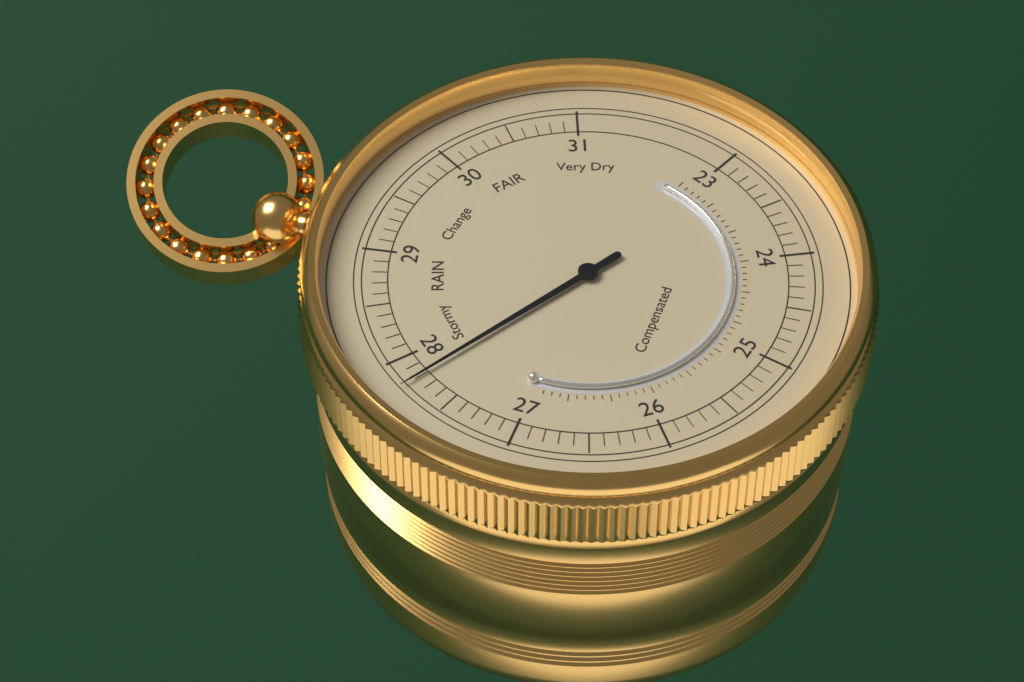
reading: 27.8 (no unit)
